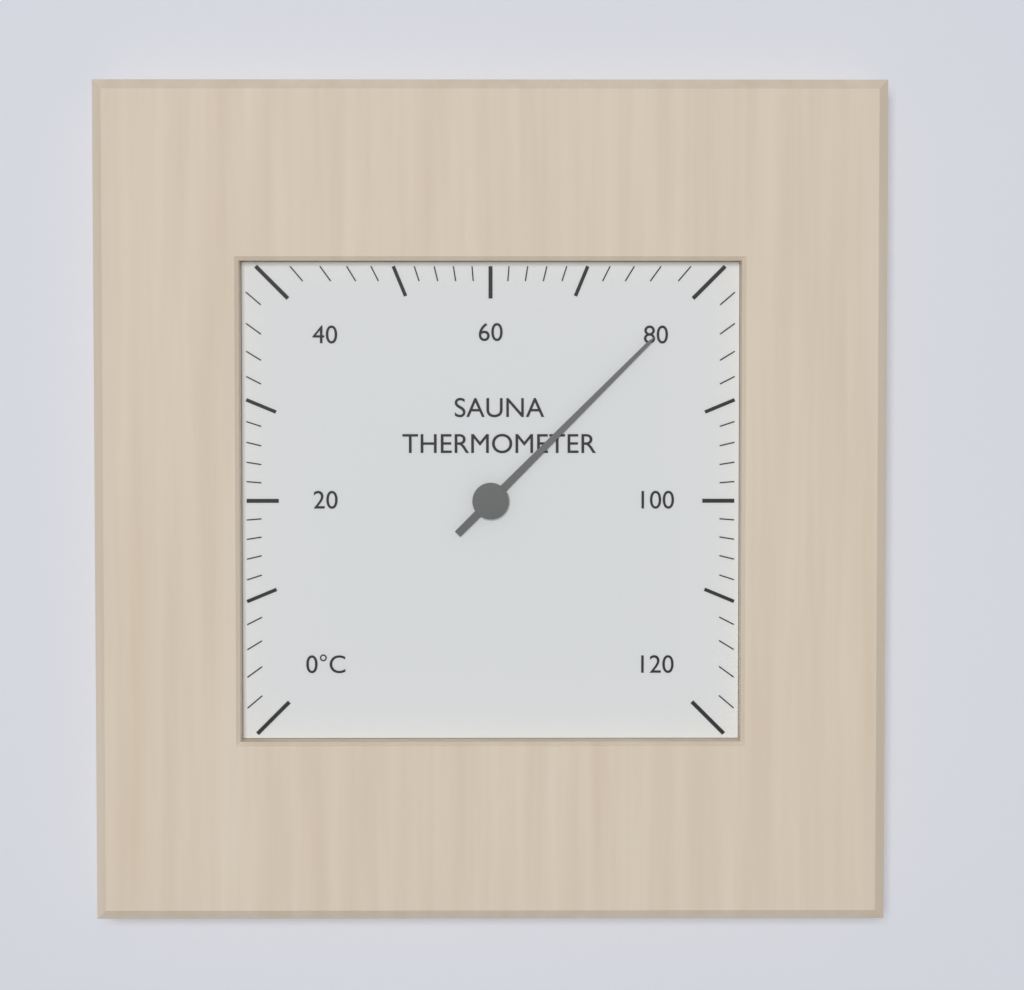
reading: 80 °C
